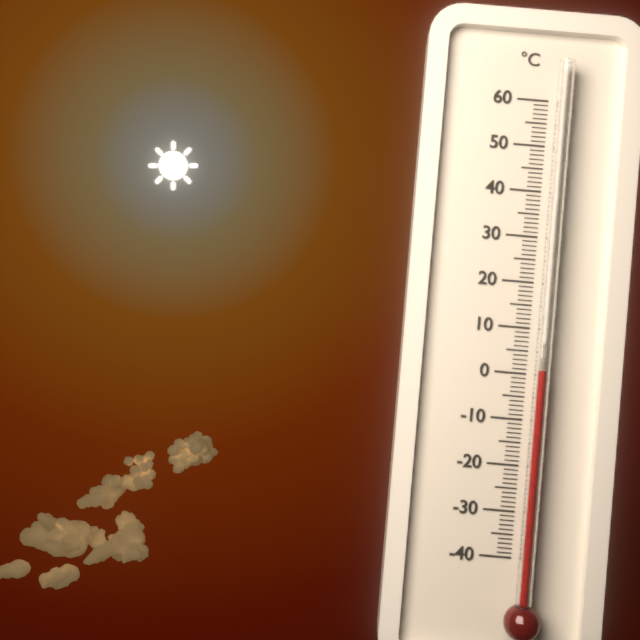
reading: 1 °C
